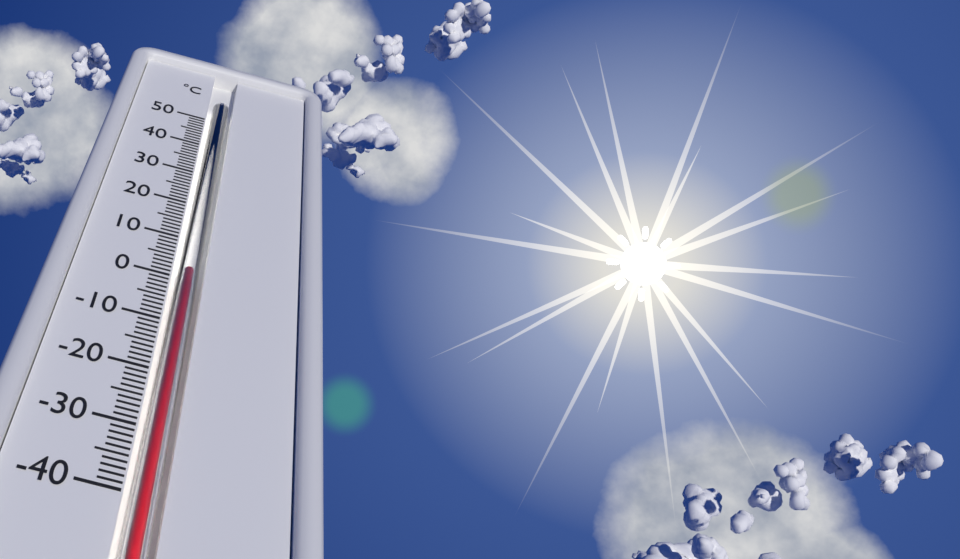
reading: 2 °C
